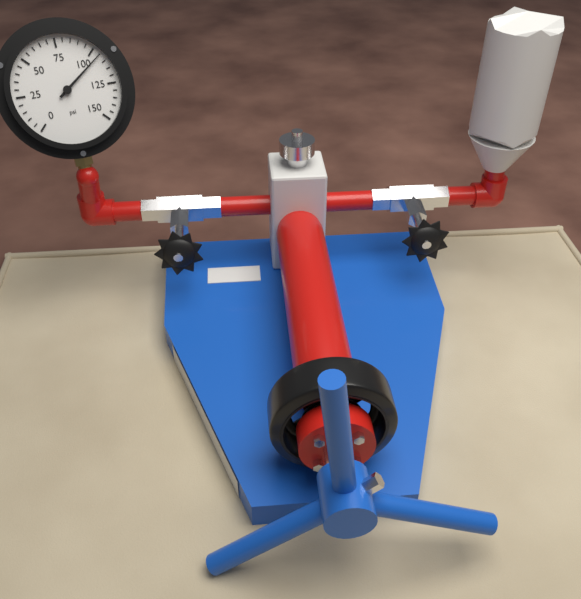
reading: 105 psi
